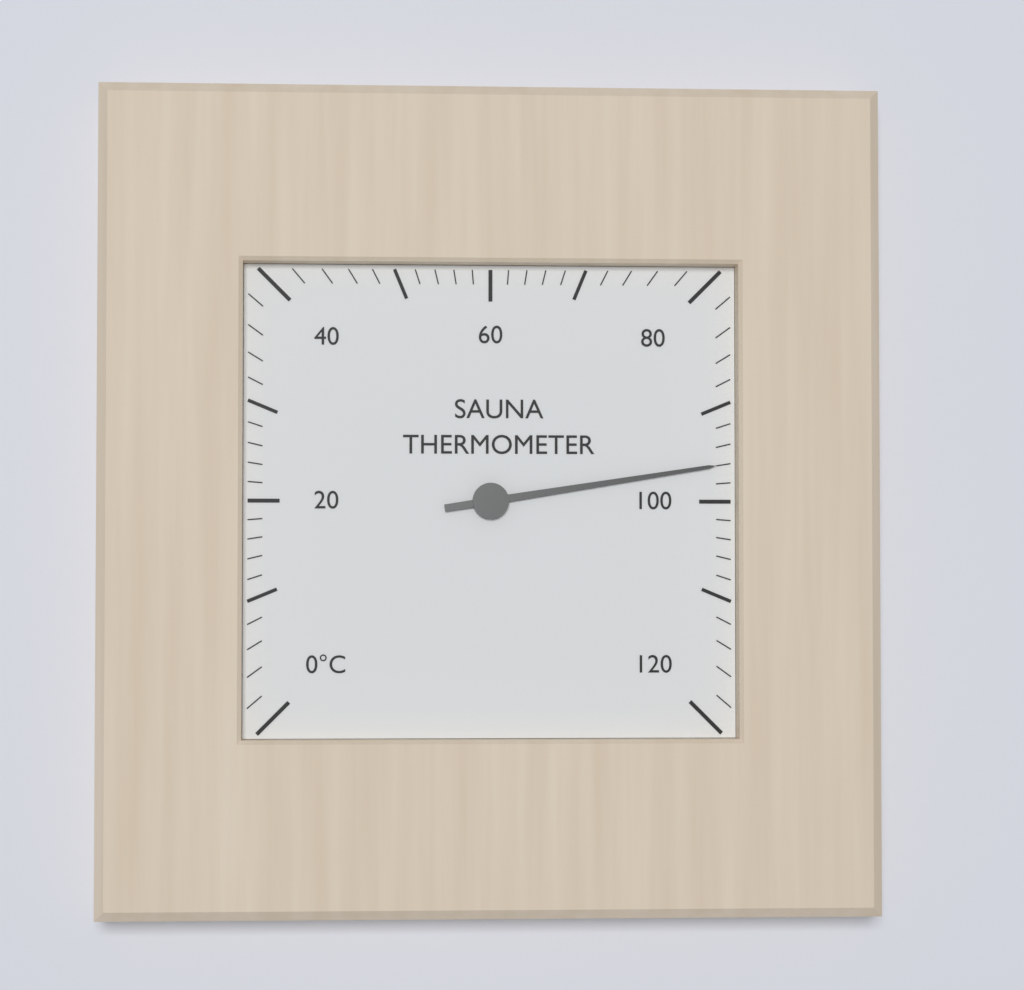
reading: 96 °C
